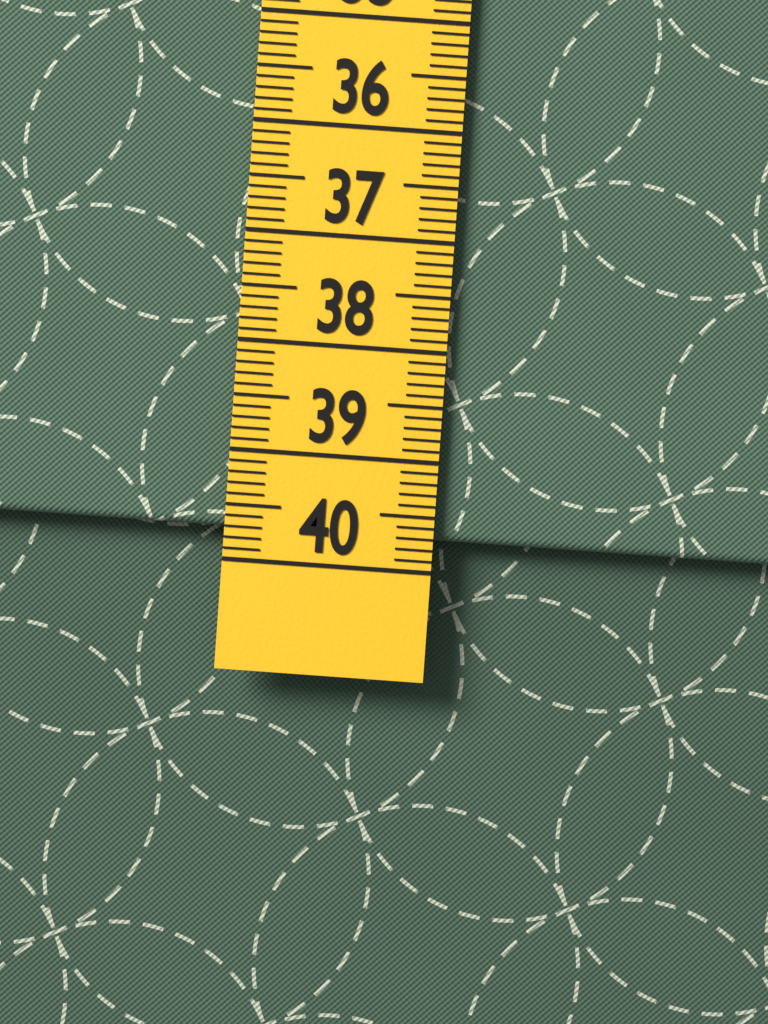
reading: 39.7 cm
